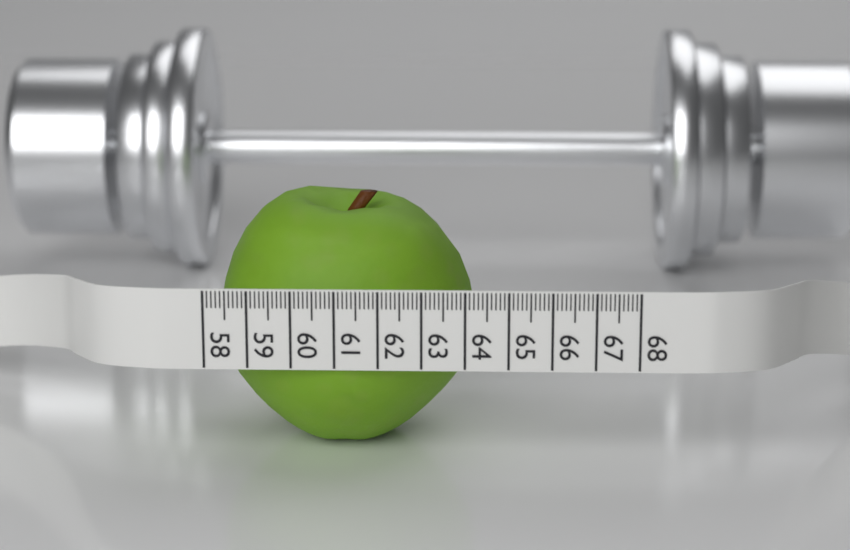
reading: 64.2 (no unit)
